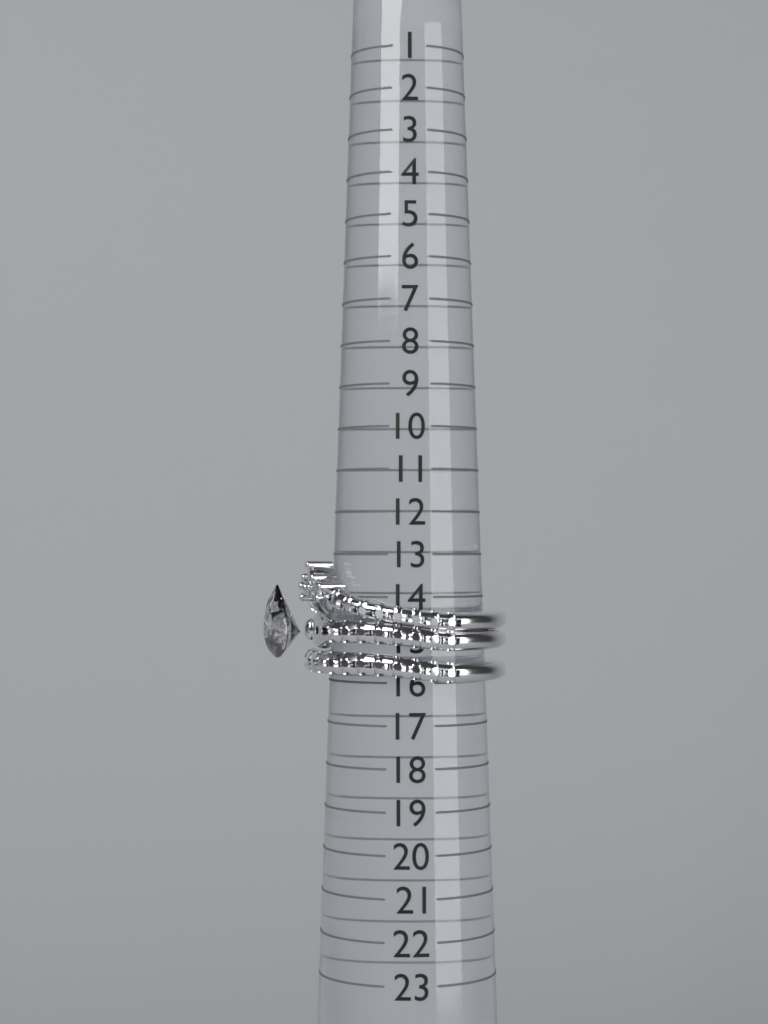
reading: 16 (no unit)
